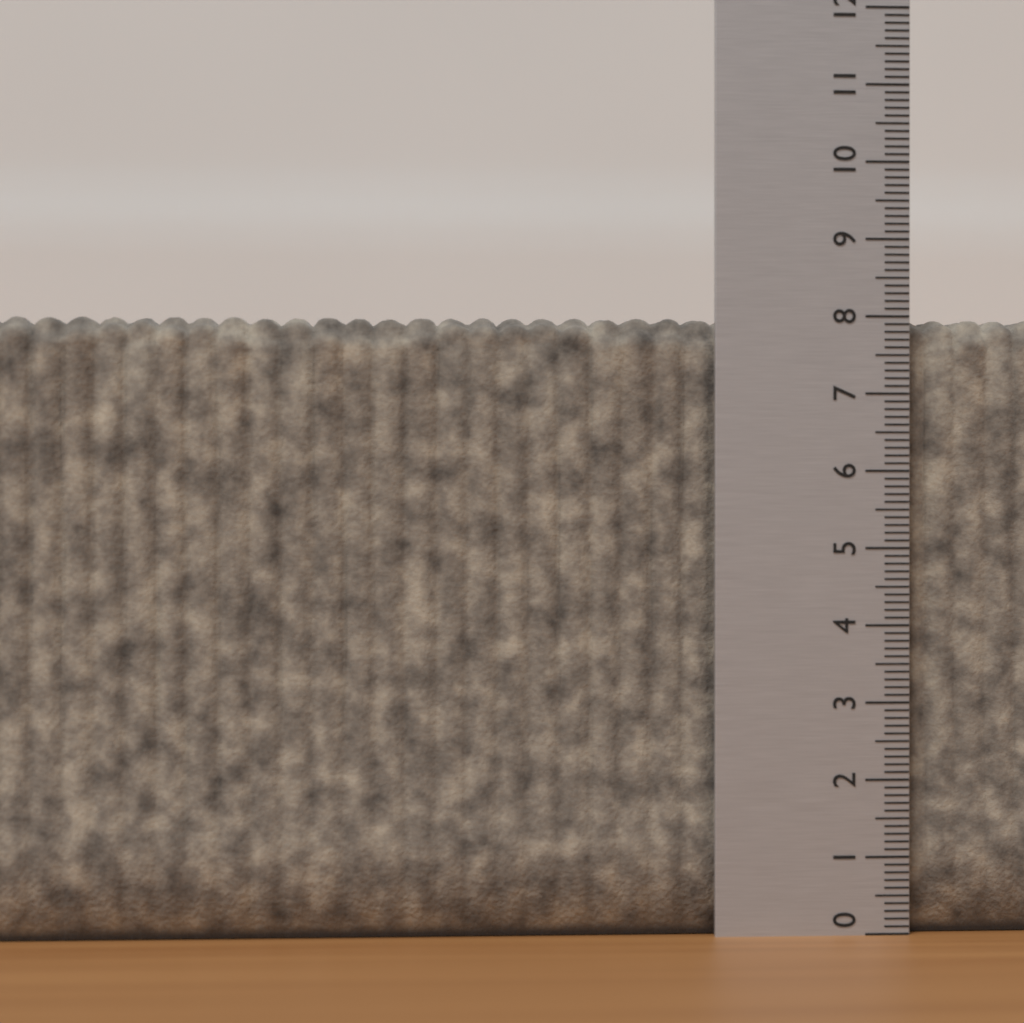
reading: 8.0 (no unit)
